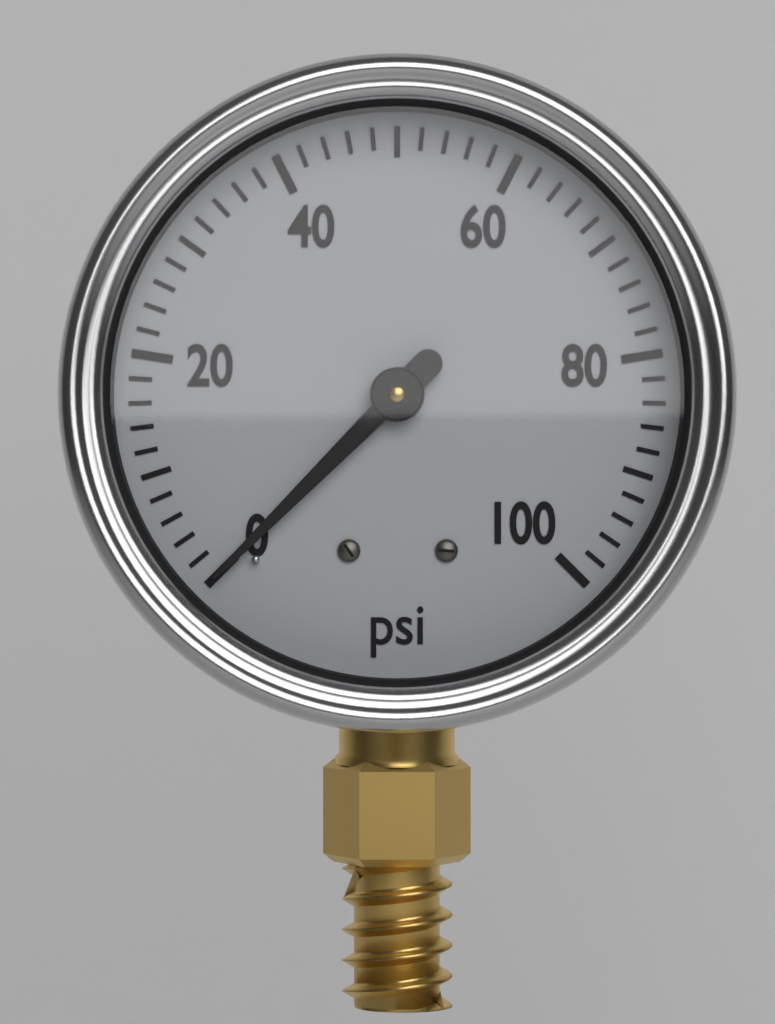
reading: 0 psi
